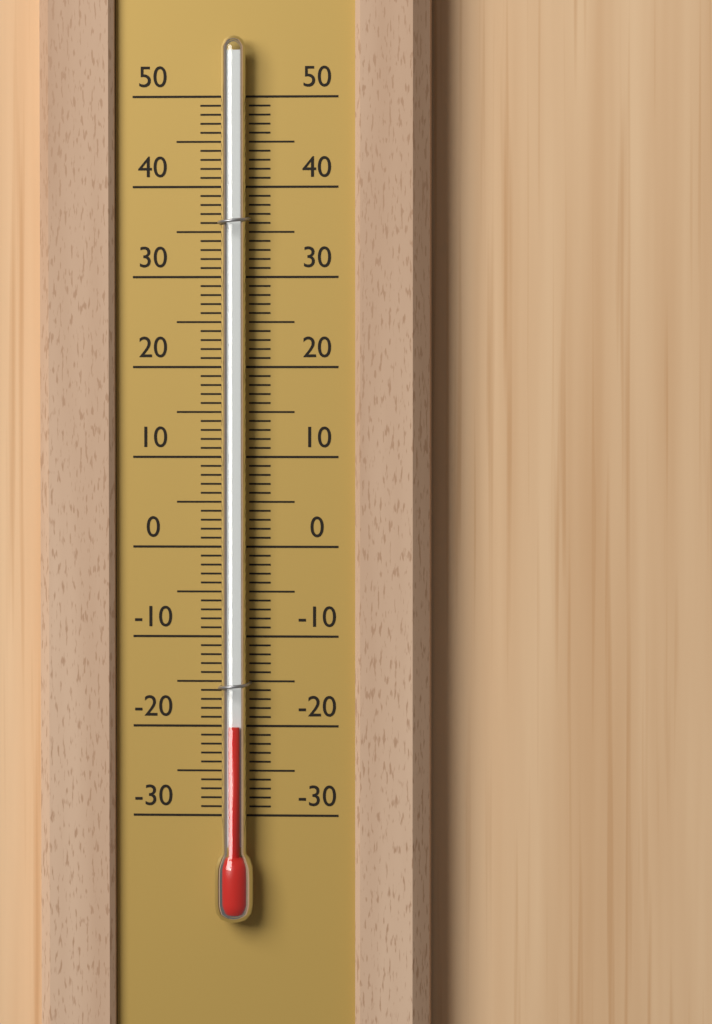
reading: -20 (no unit)
